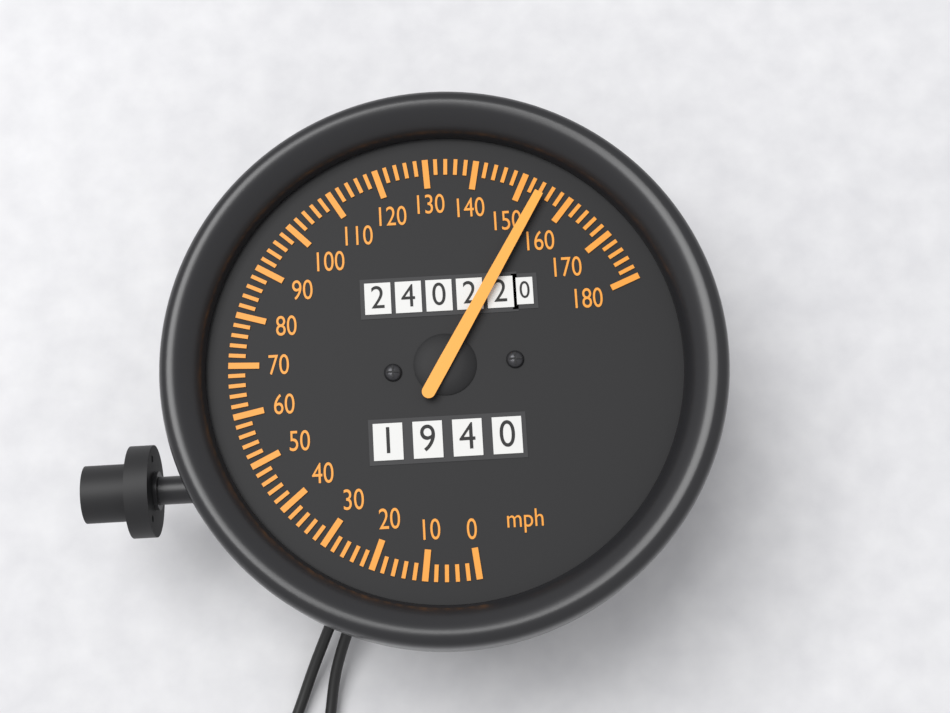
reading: 154 mph
